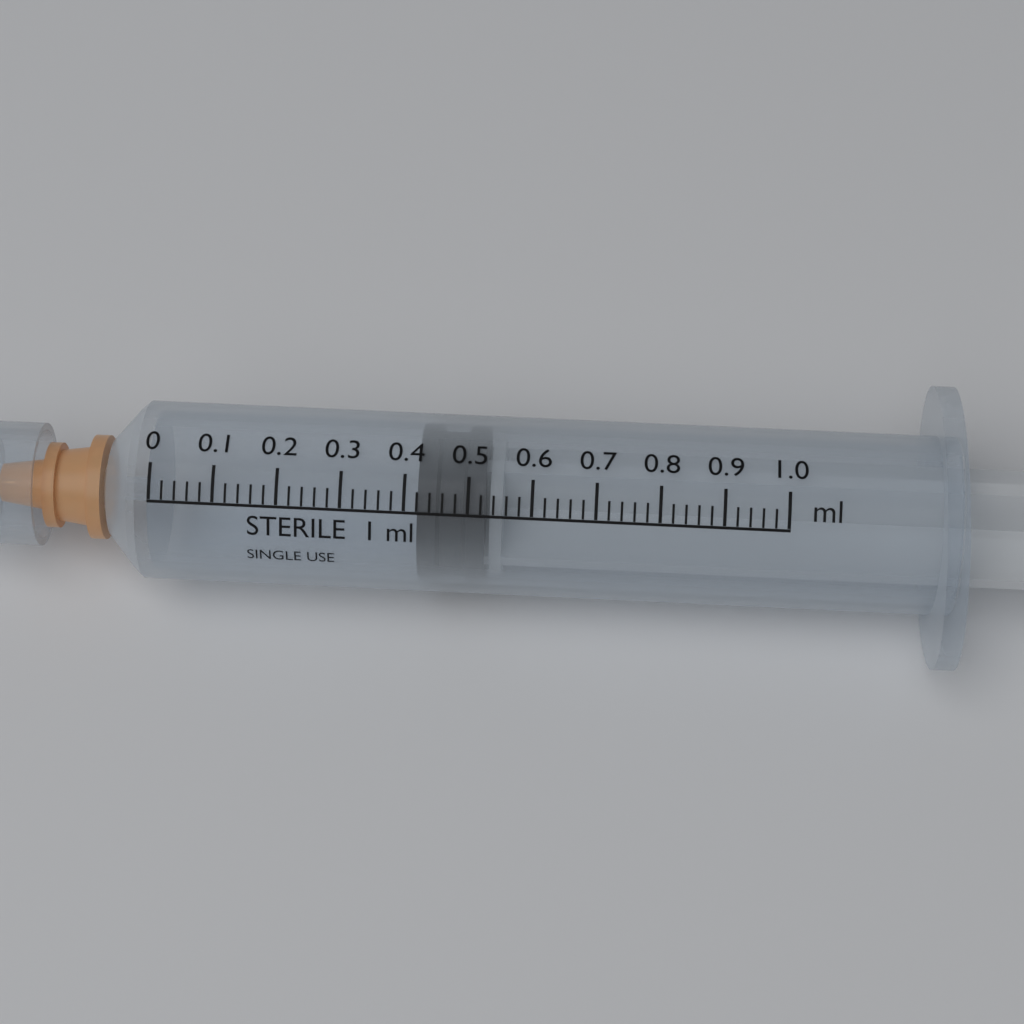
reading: 0.42 ml
